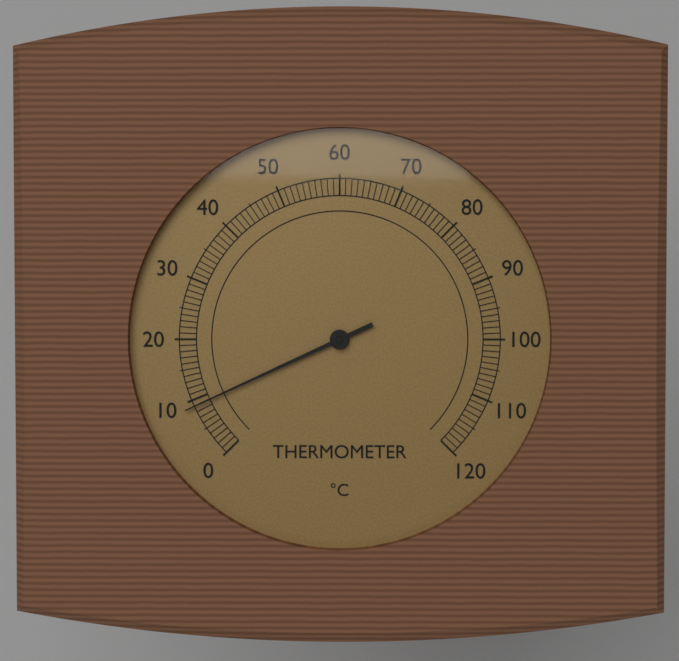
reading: 9 °C
